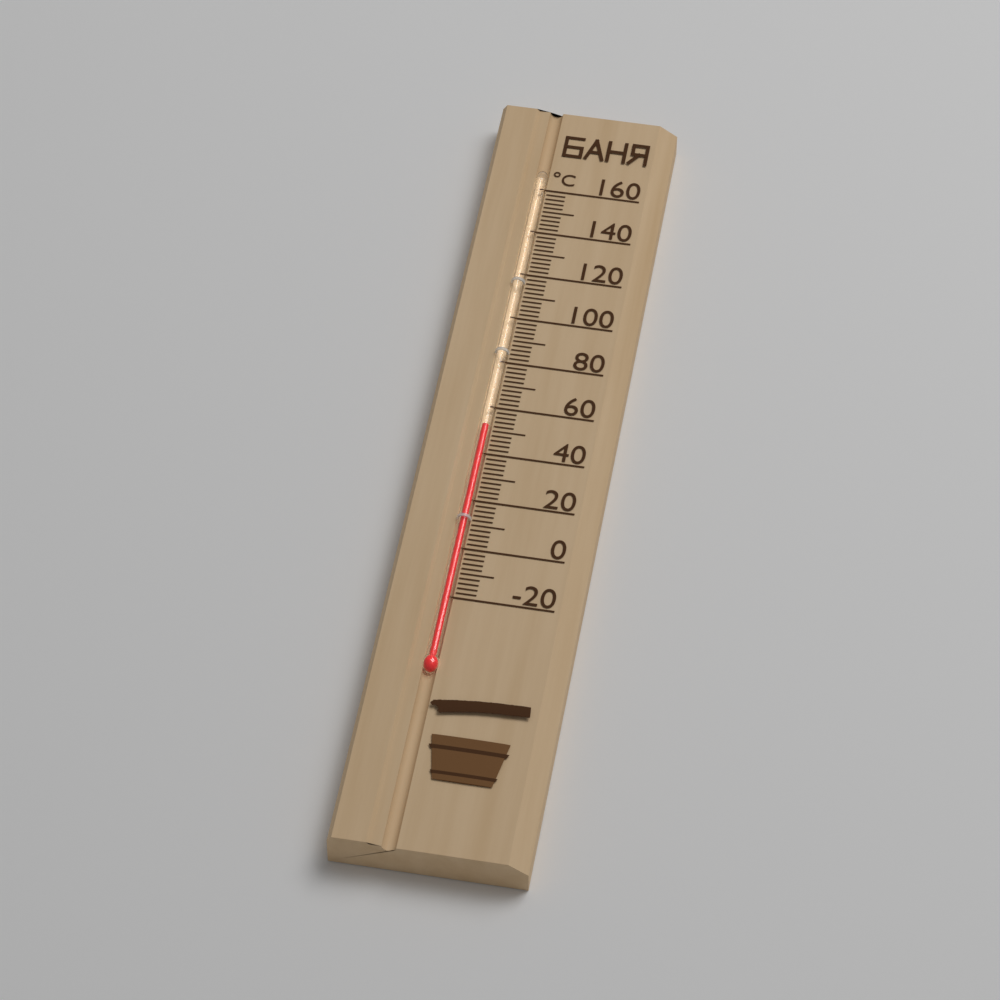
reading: 52 °C
